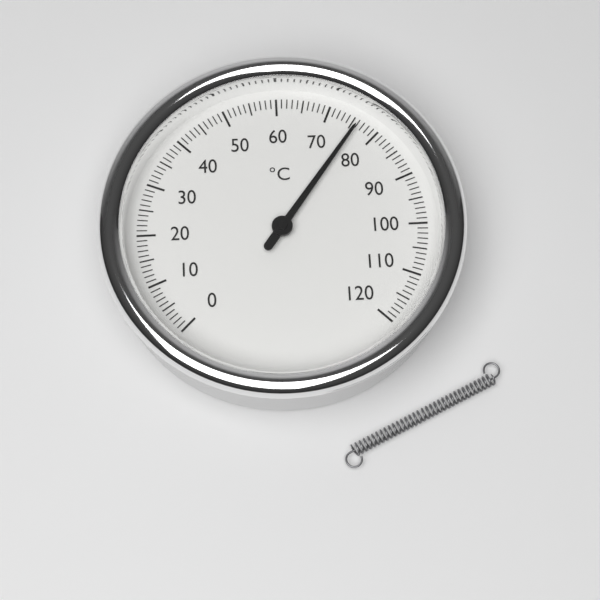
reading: 76 °C
